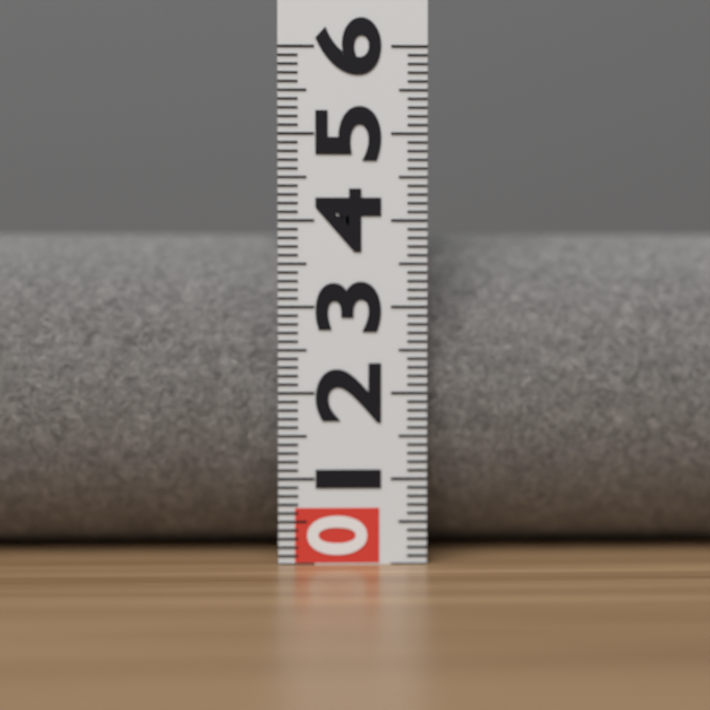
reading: 3.9 (no unit)
